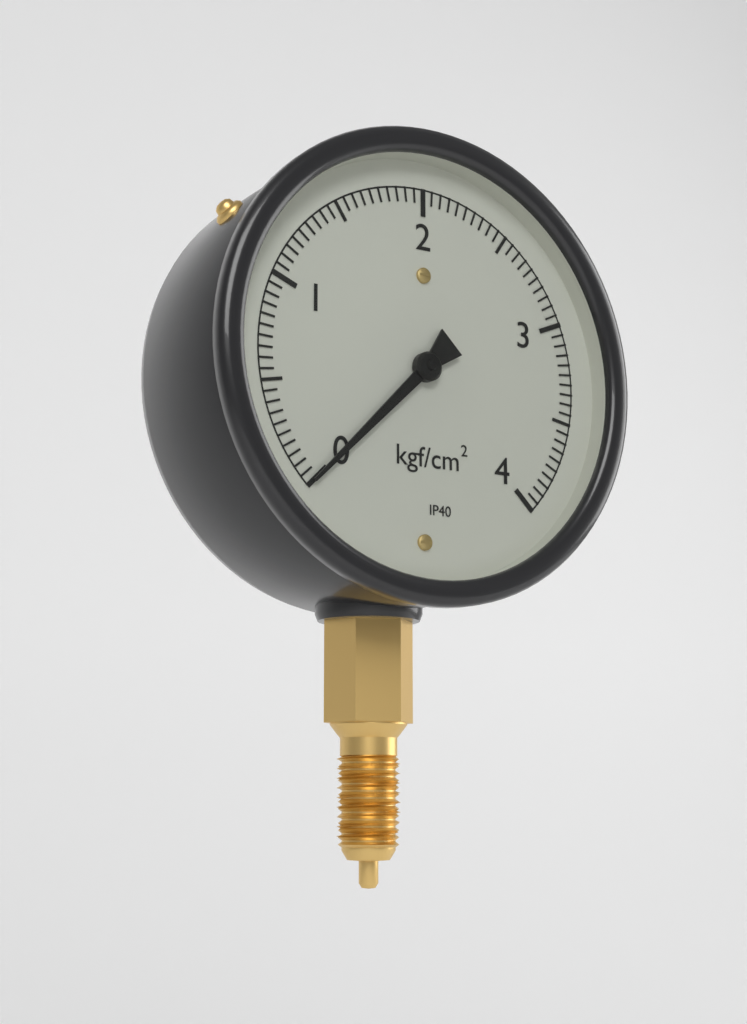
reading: 0.00 kgf/cm²
